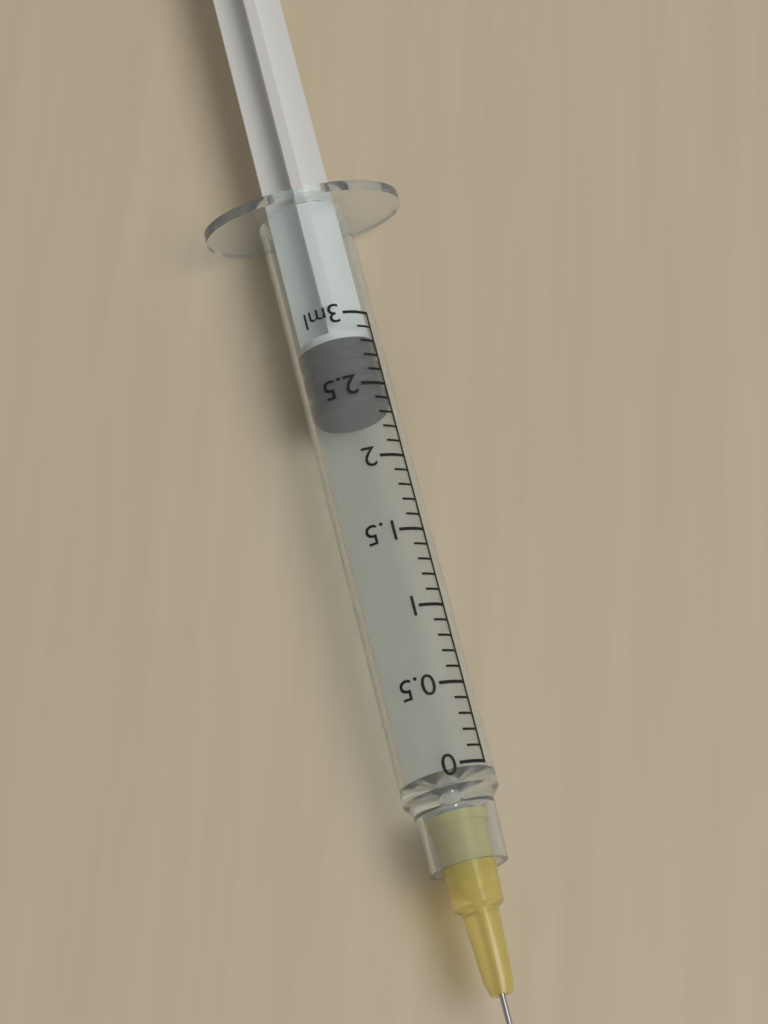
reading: 2.4 ml
